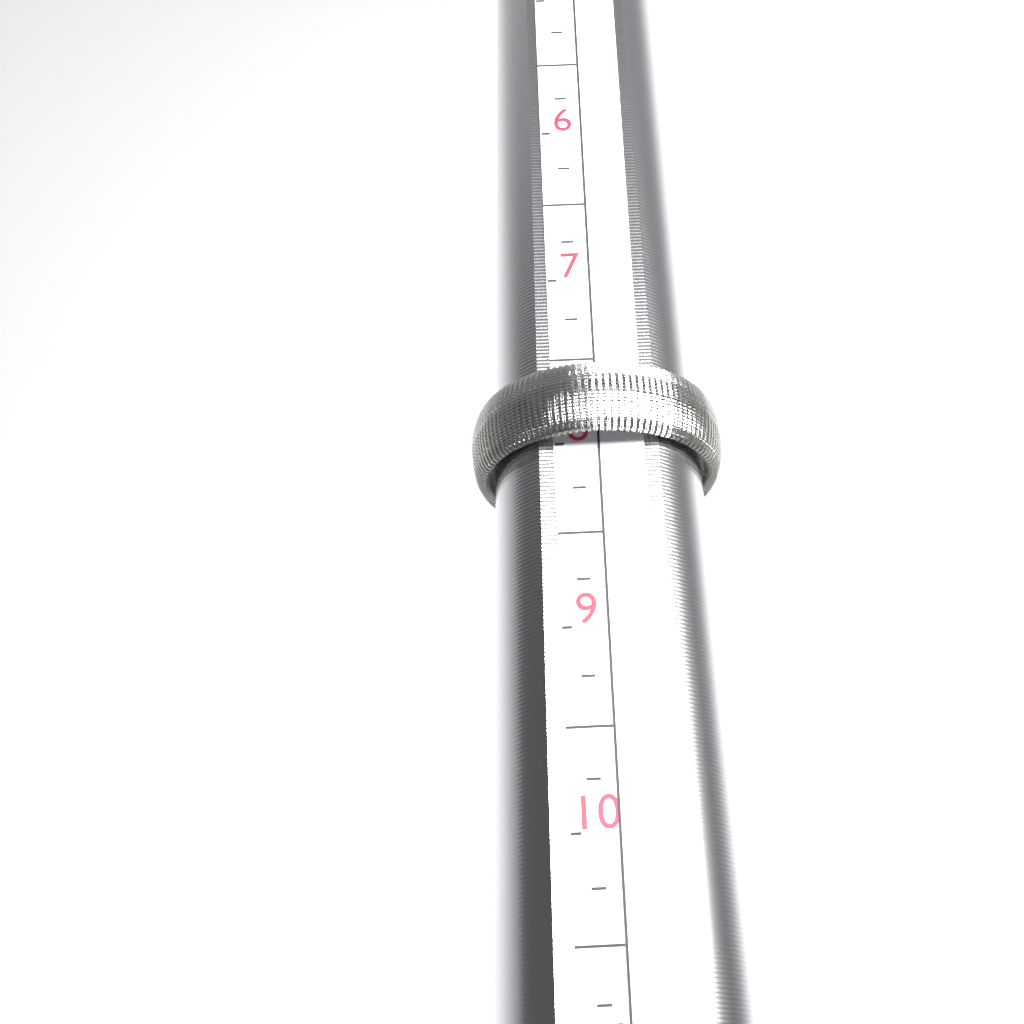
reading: 8.00 (no unit)
